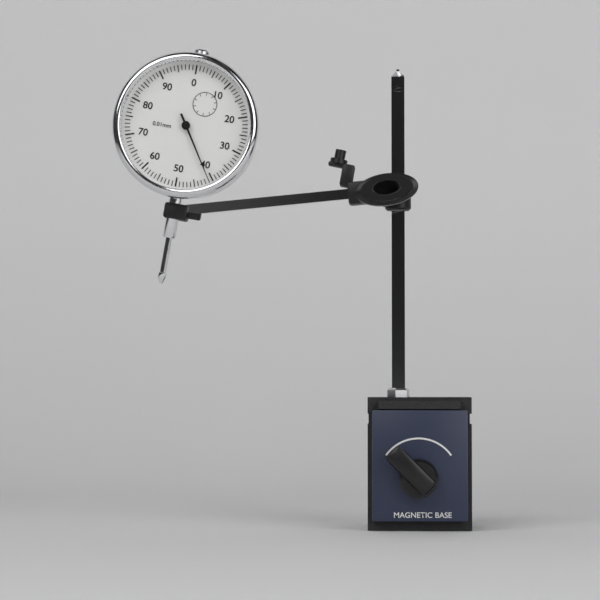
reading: 0.41 mm
